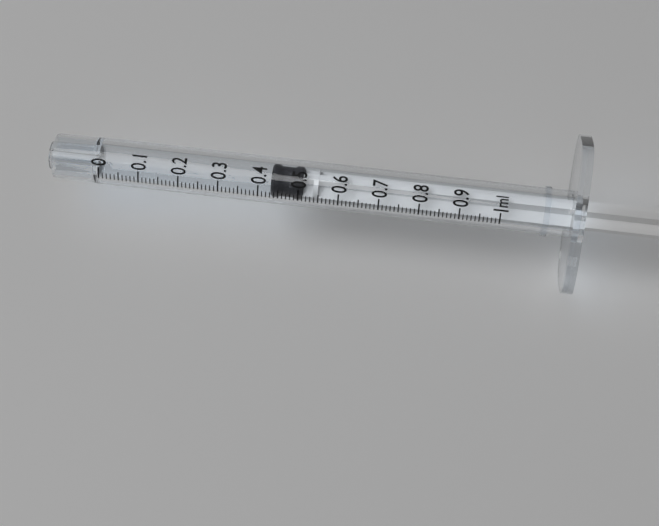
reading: 0.43 ml
